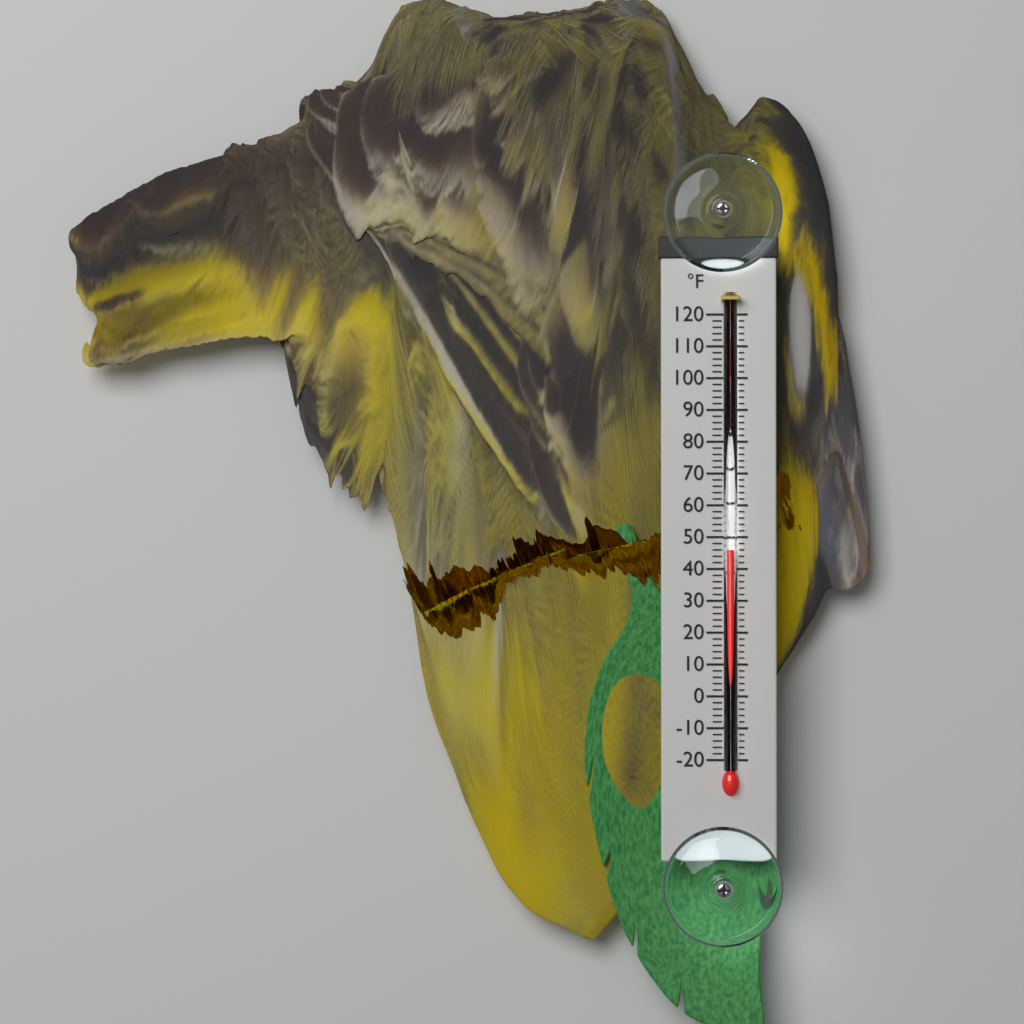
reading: 46 °F
